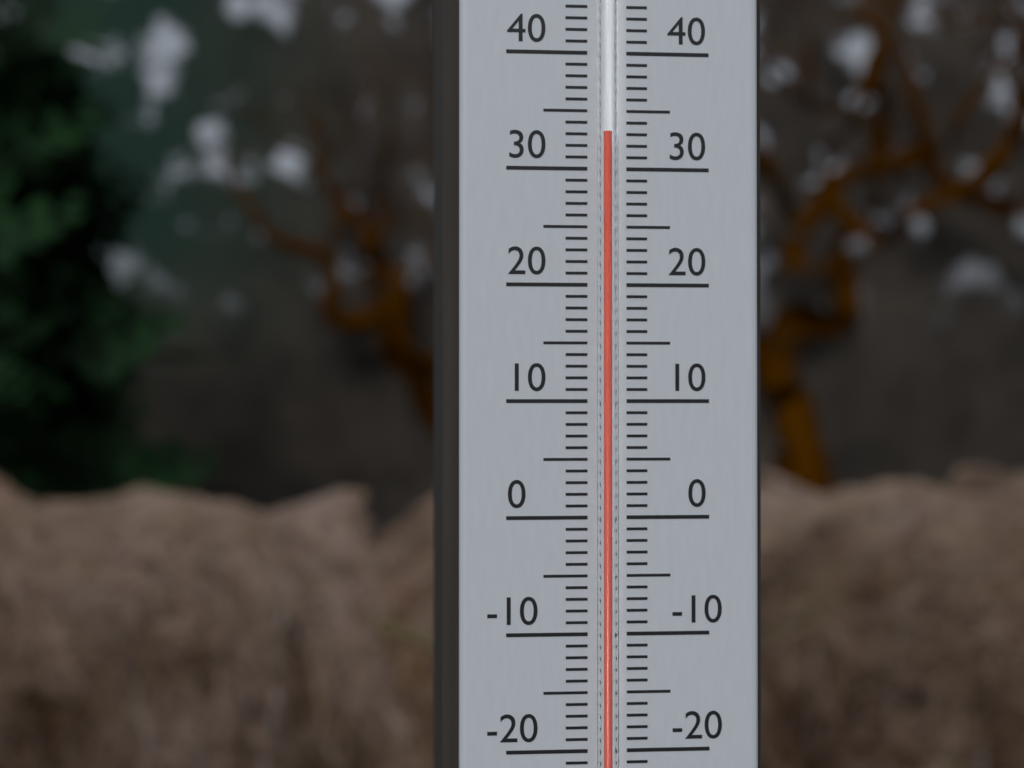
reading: 33 °C
